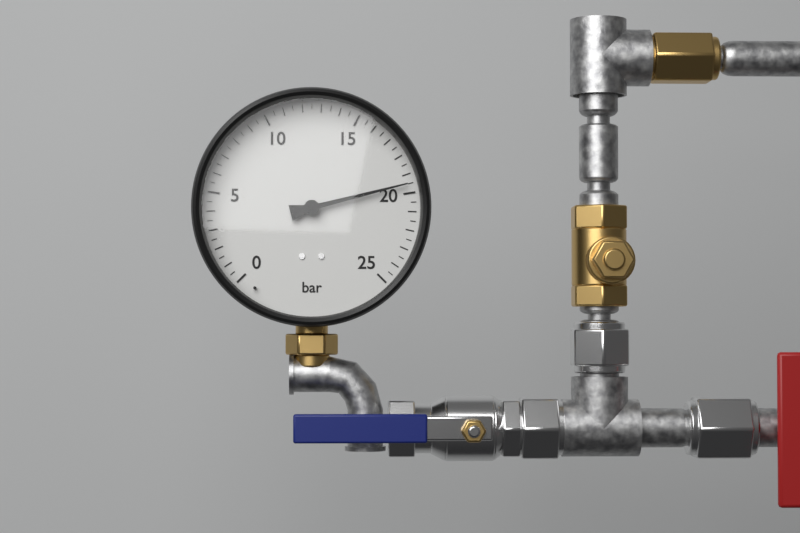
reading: 19.5 bar
